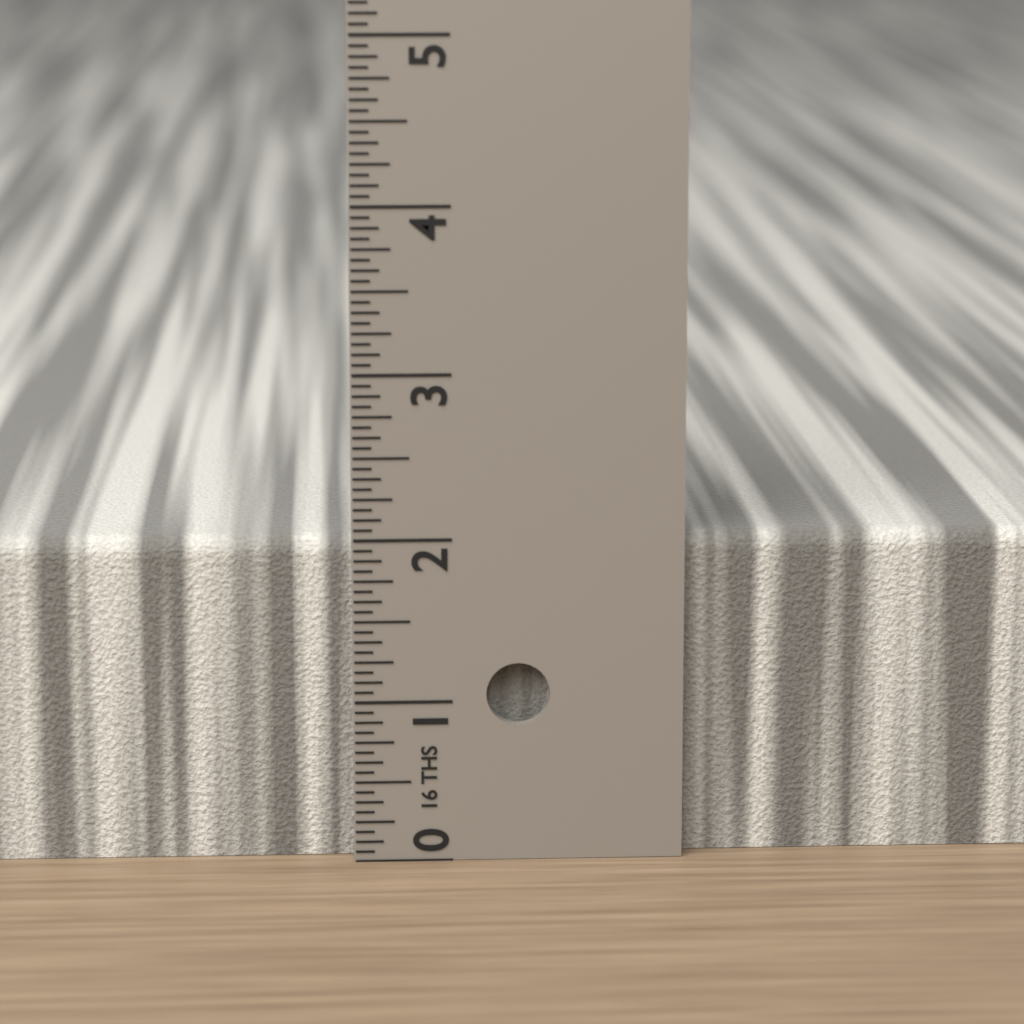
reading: 2.0000 in
